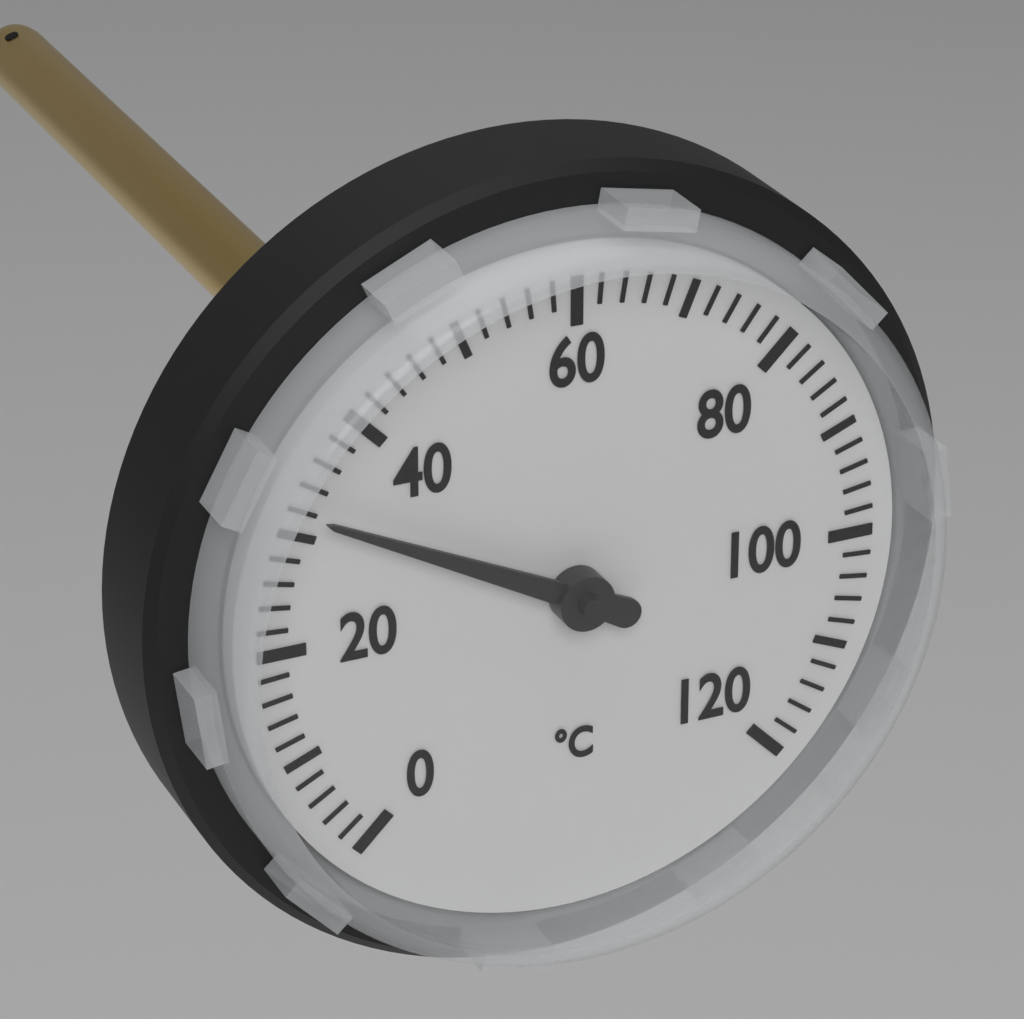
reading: 32 °C
